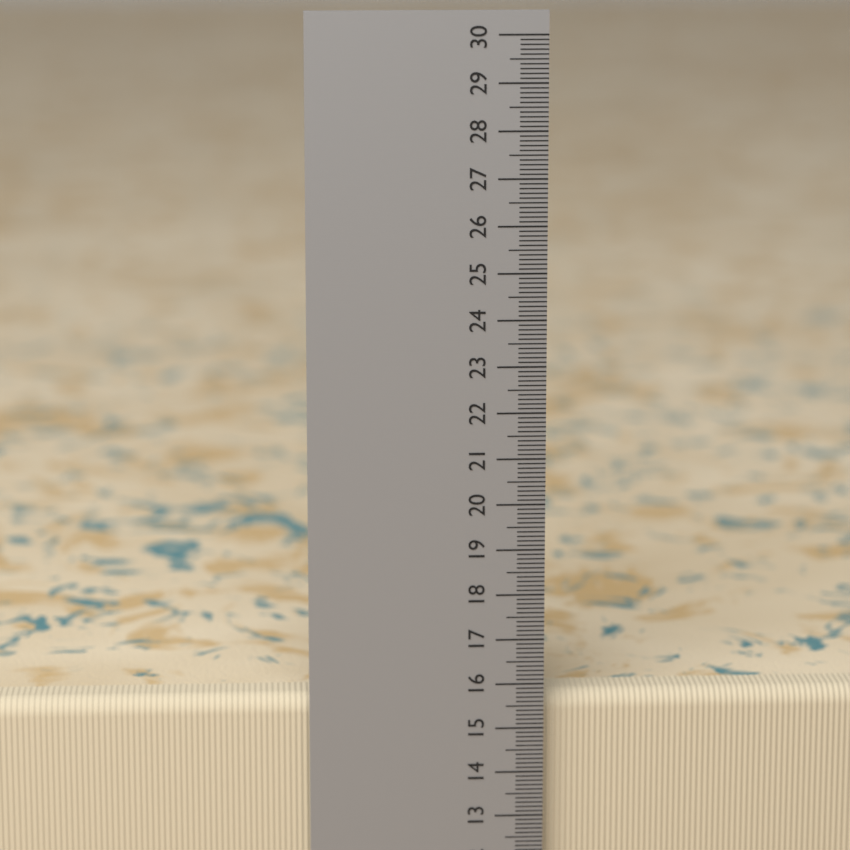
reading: 15.7 cm
